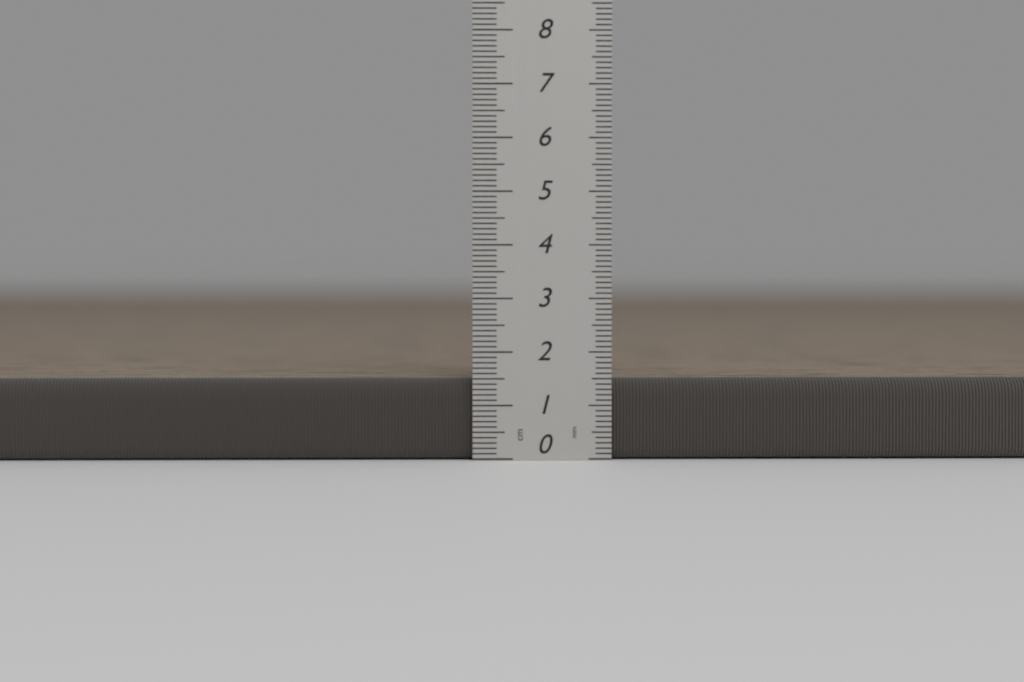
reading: 1.5 cm
